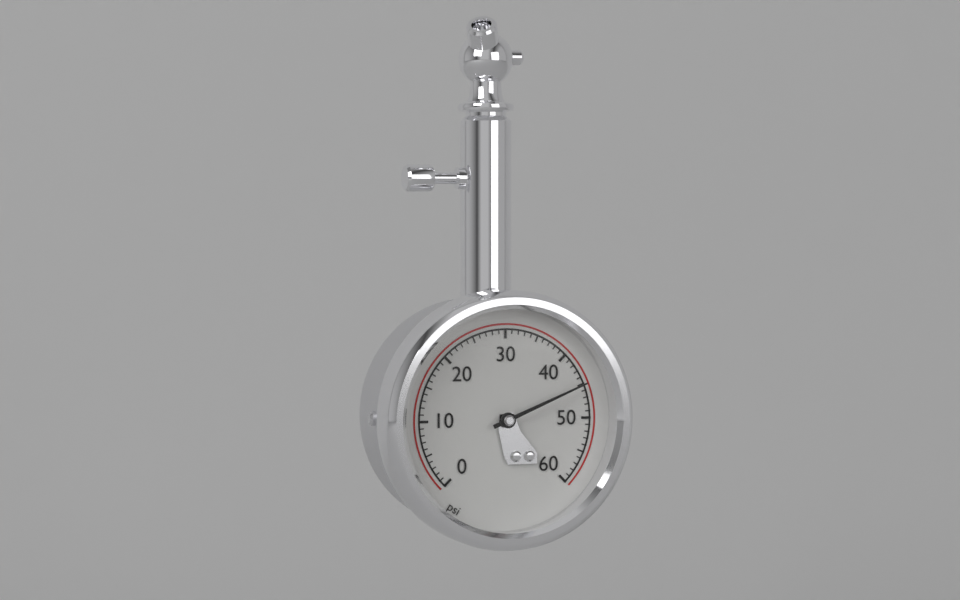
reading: 45 psi
